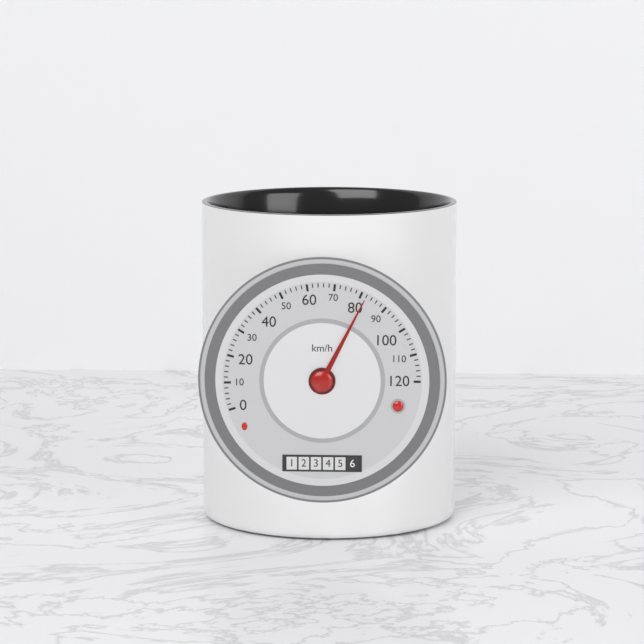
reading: 82 km/h
